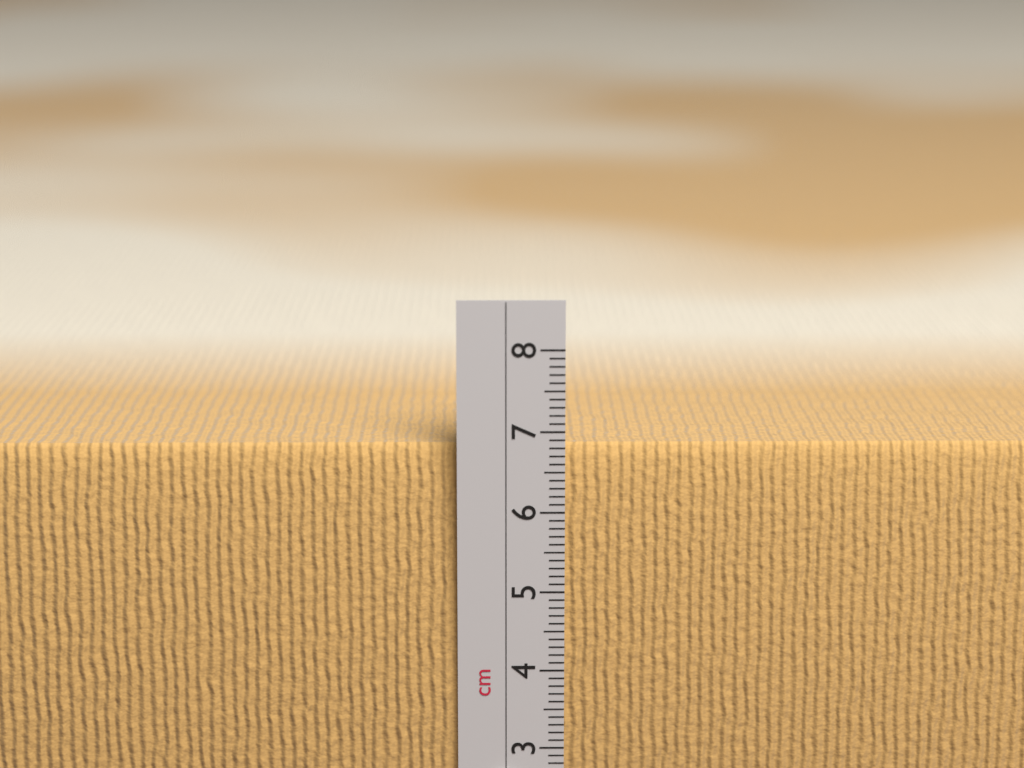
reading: 6.8 cm
